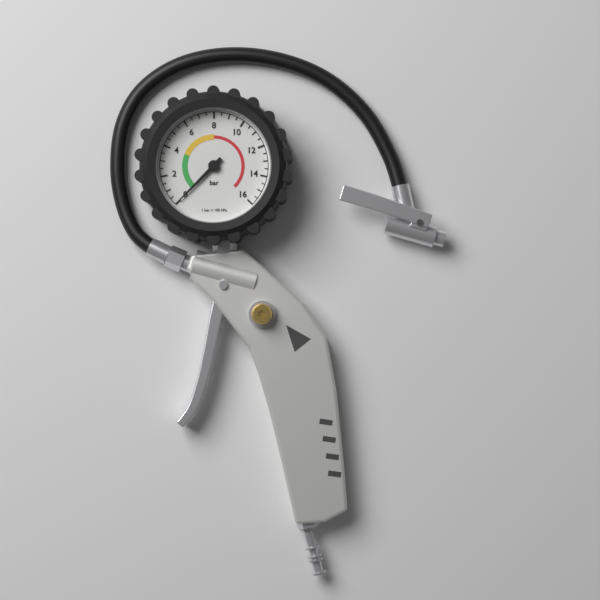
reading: 0.0 bar
